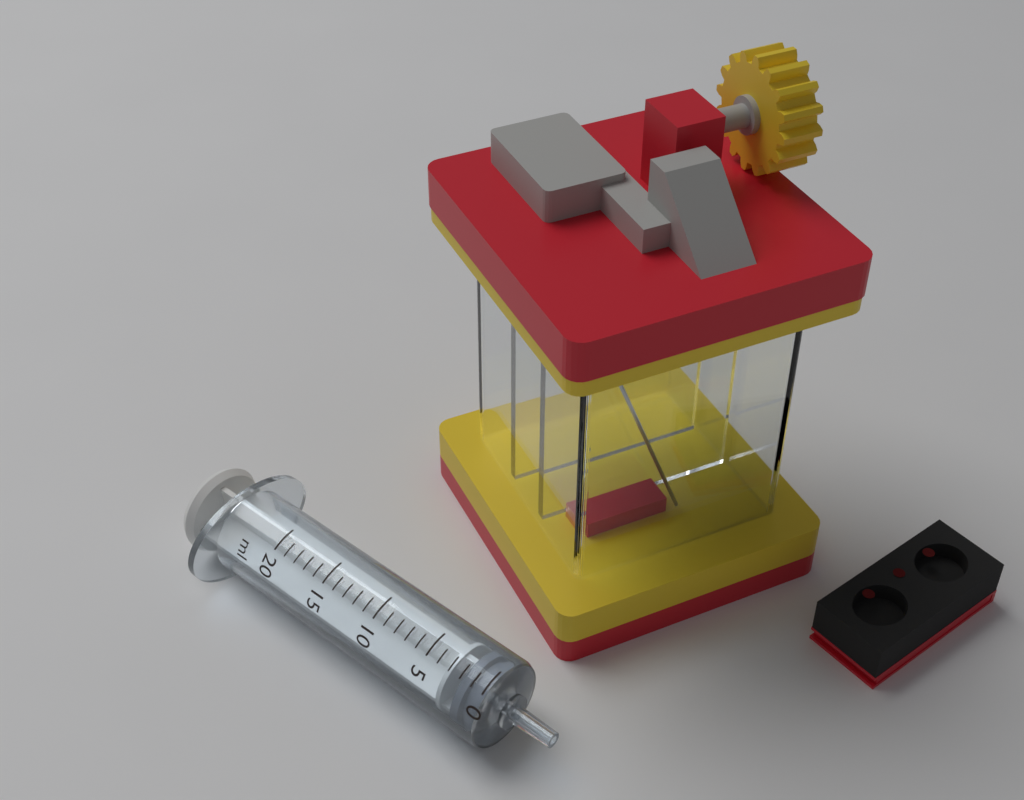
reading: 0 ml
